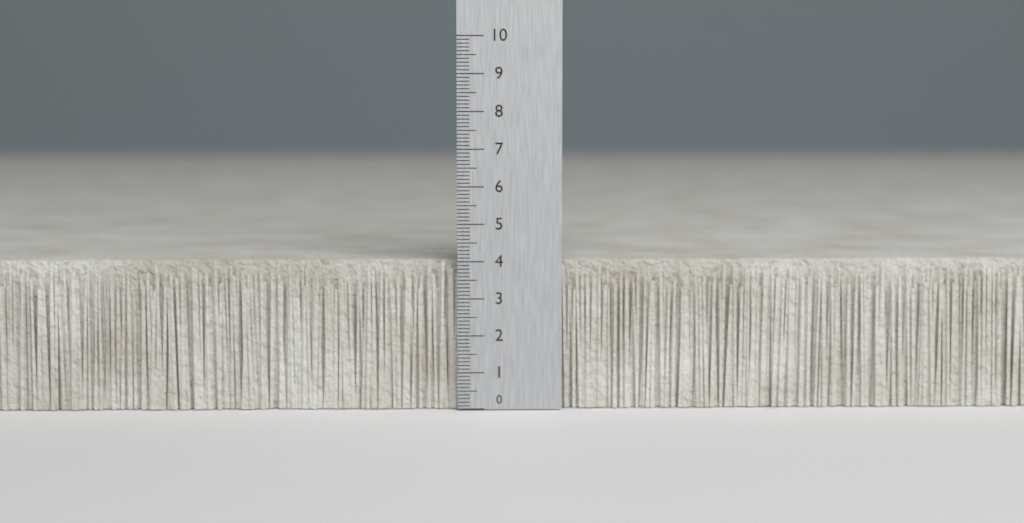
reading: 4.0 (no unit)
